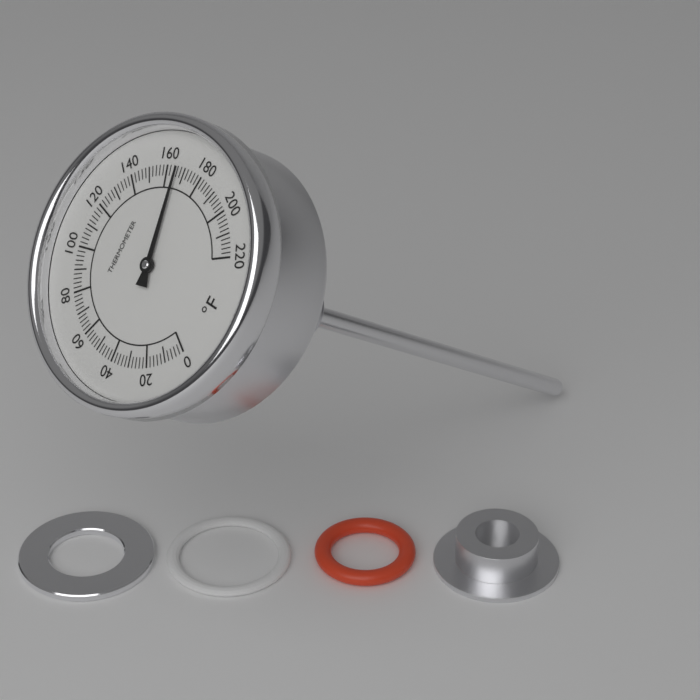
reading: 166 °F
